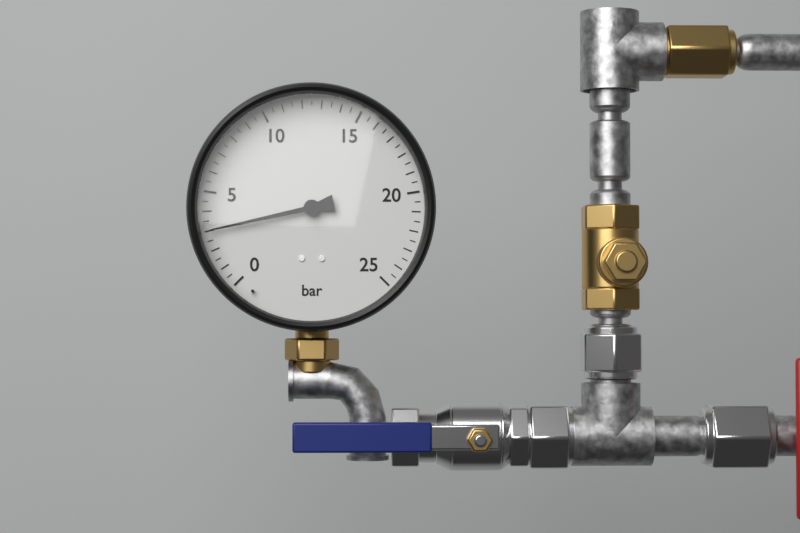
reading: 3.0 bar
